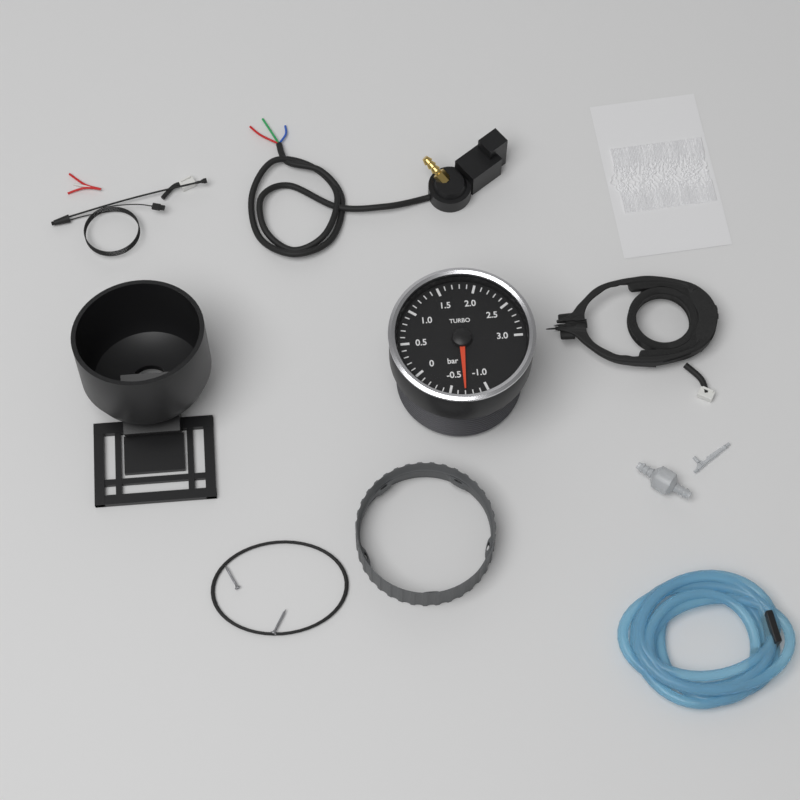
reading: -0.7 bar
